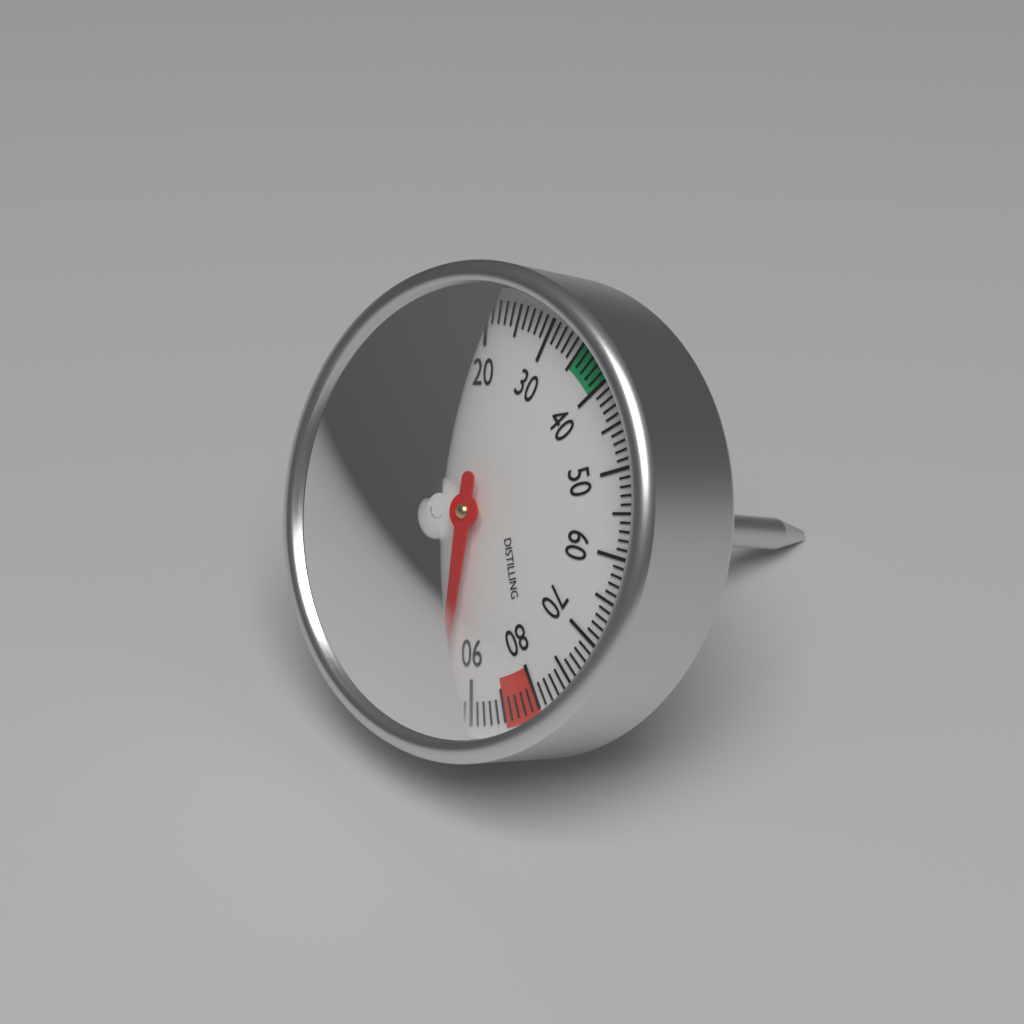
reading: 94 °C
